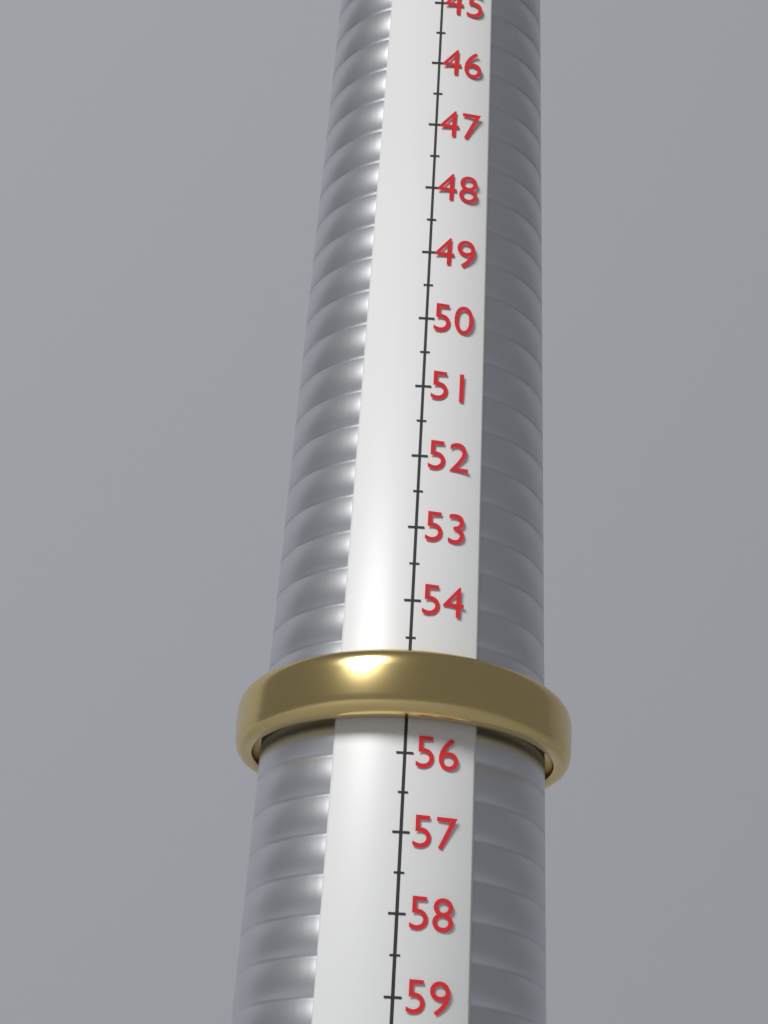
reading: 55.6 (no unit)
